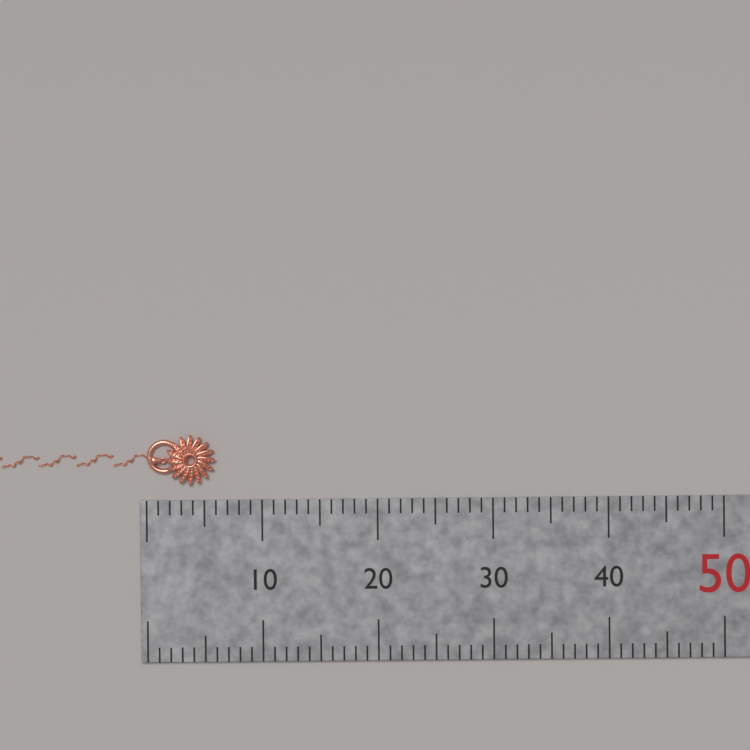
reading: 6 mm
